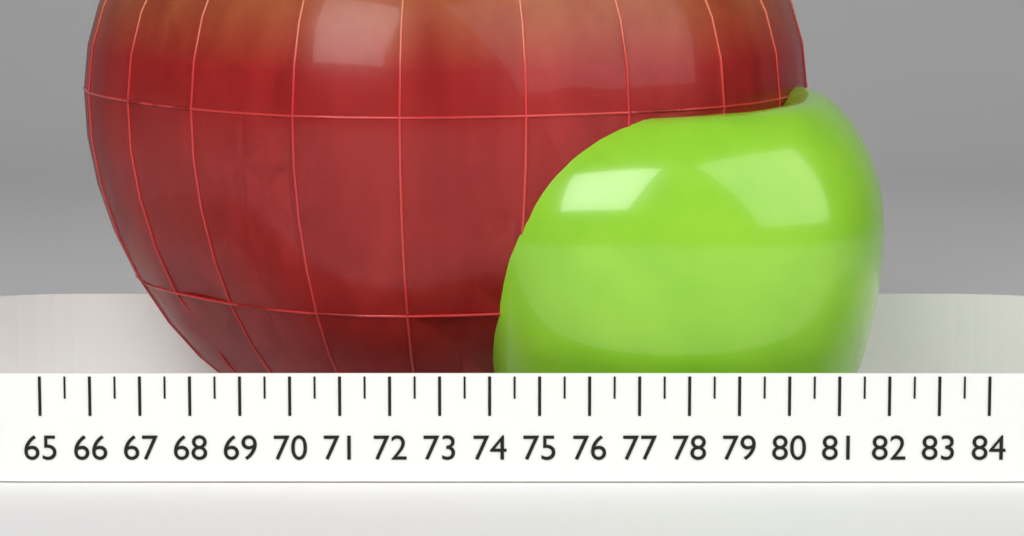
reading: 81.0 (no unit)
